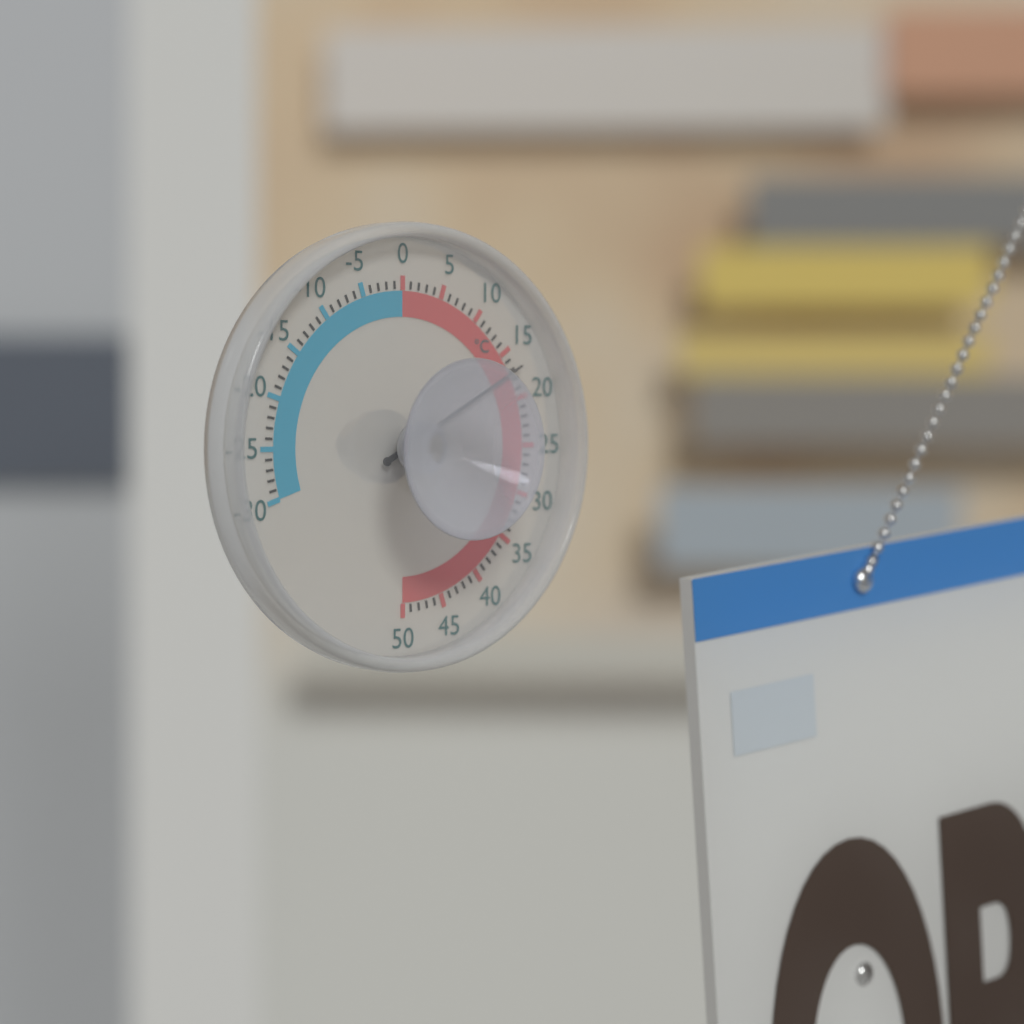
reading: 17 °C
